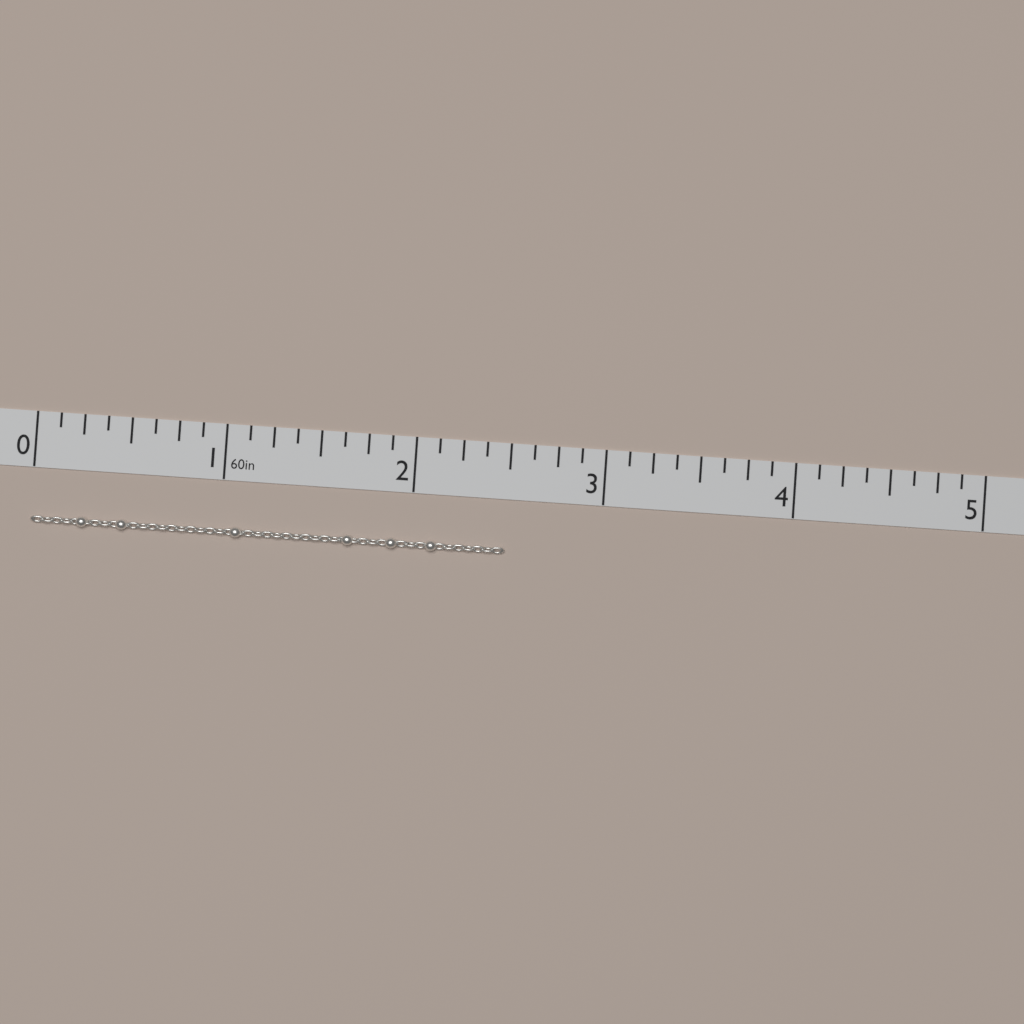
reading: 2.500 in
